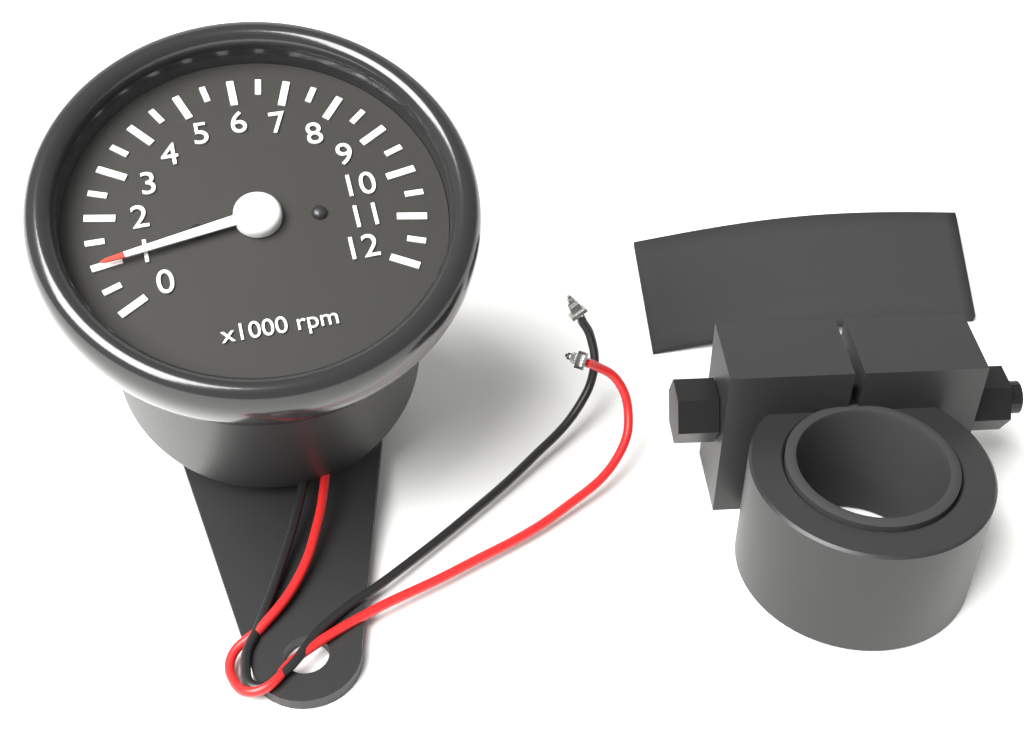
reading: 1.0 x1000 rpm
